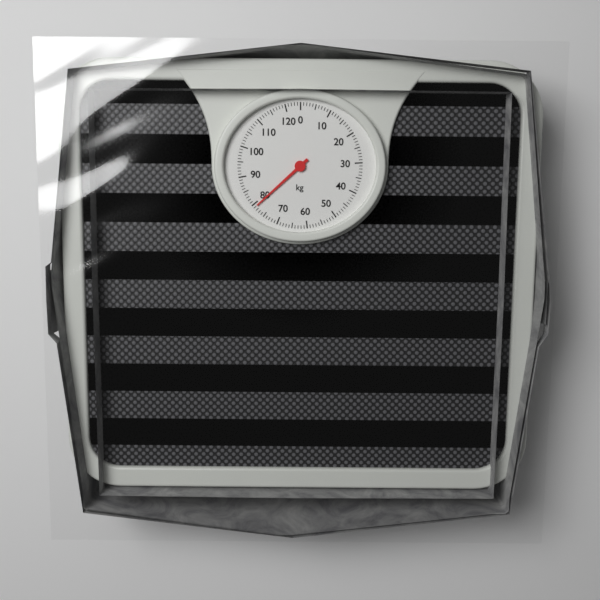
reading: 79 kg
